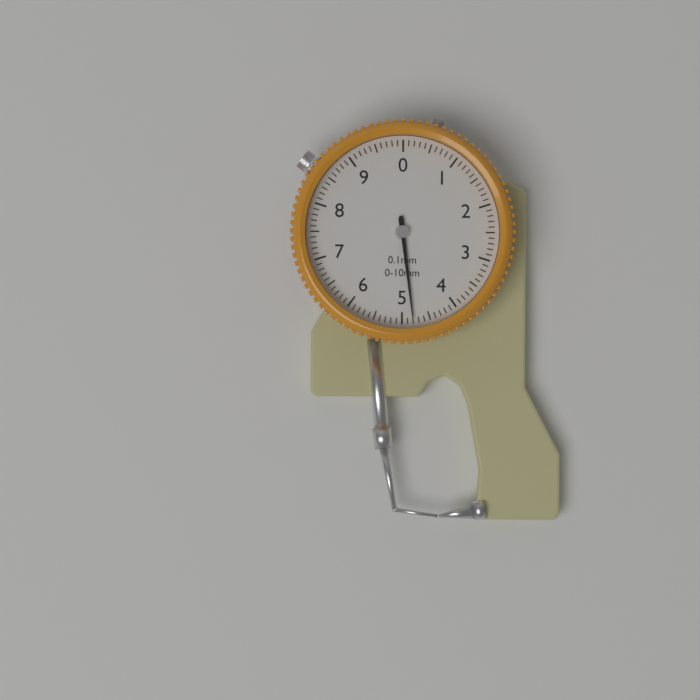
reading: 4.8 mm
